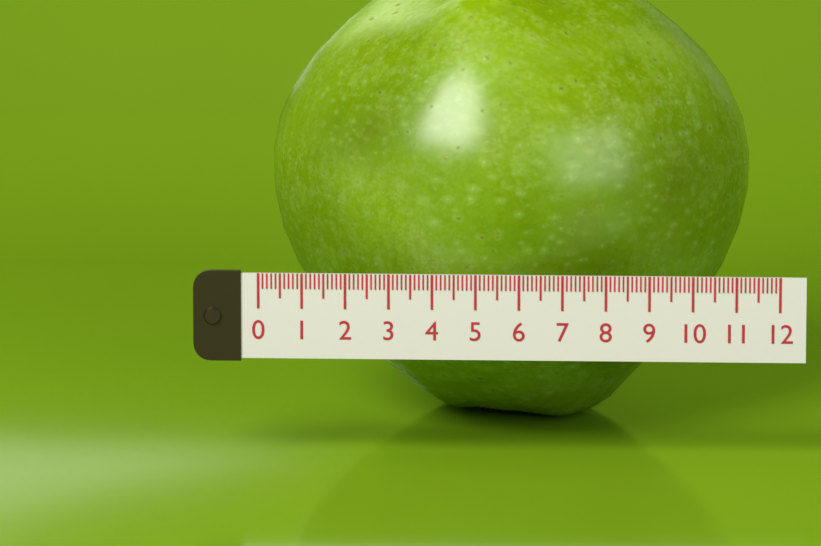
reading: 11.3 (no unit)
